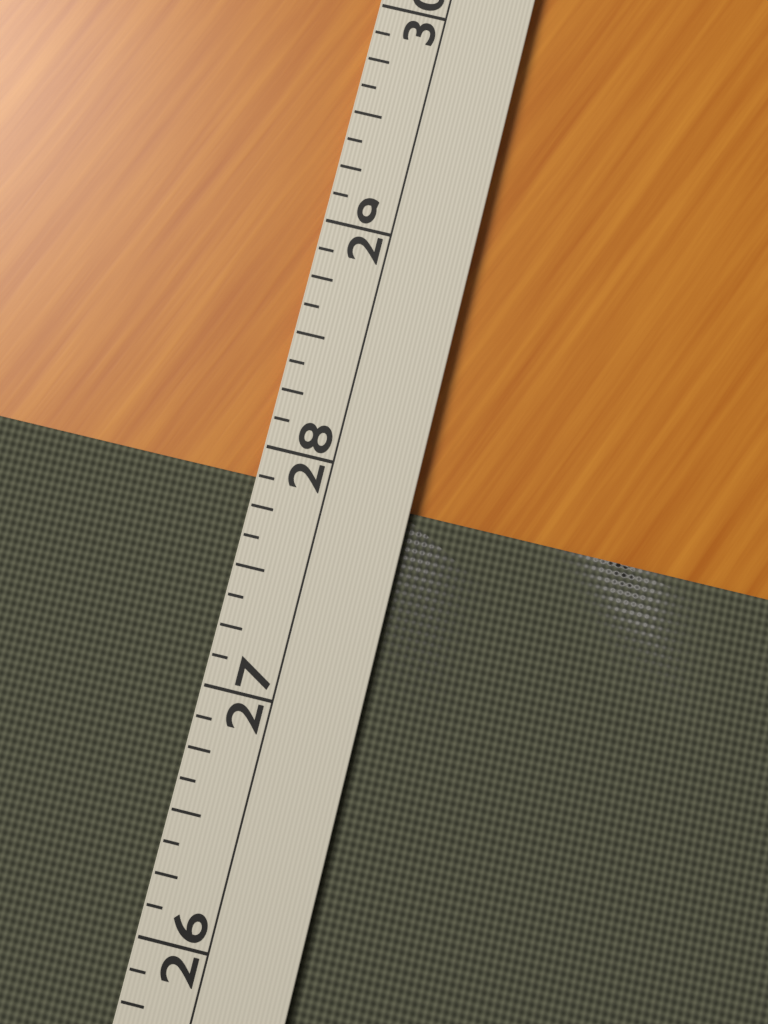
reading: 27.875 (no unit)
